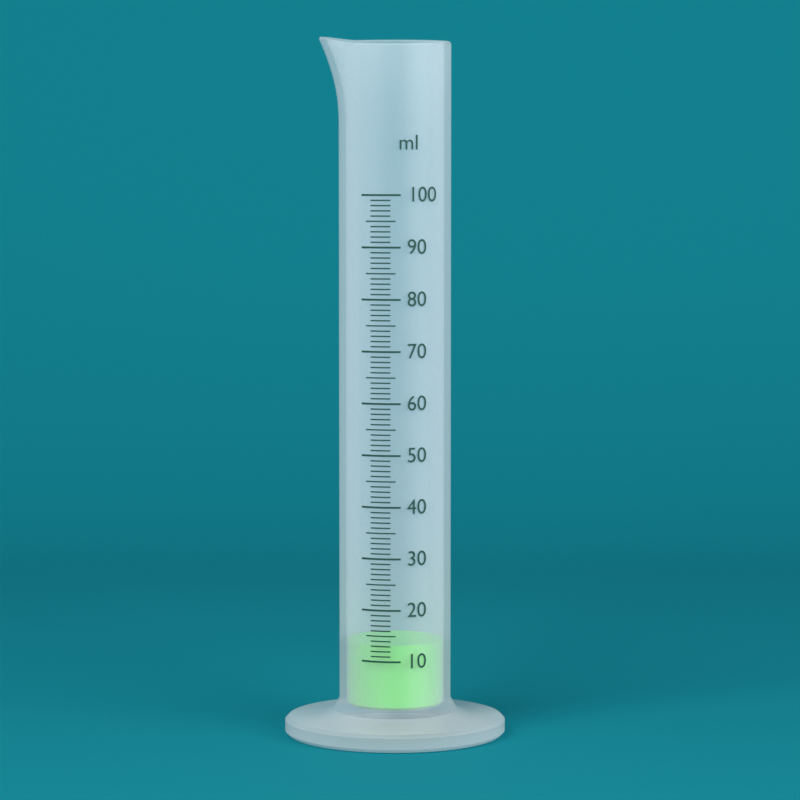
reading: 13 ml
